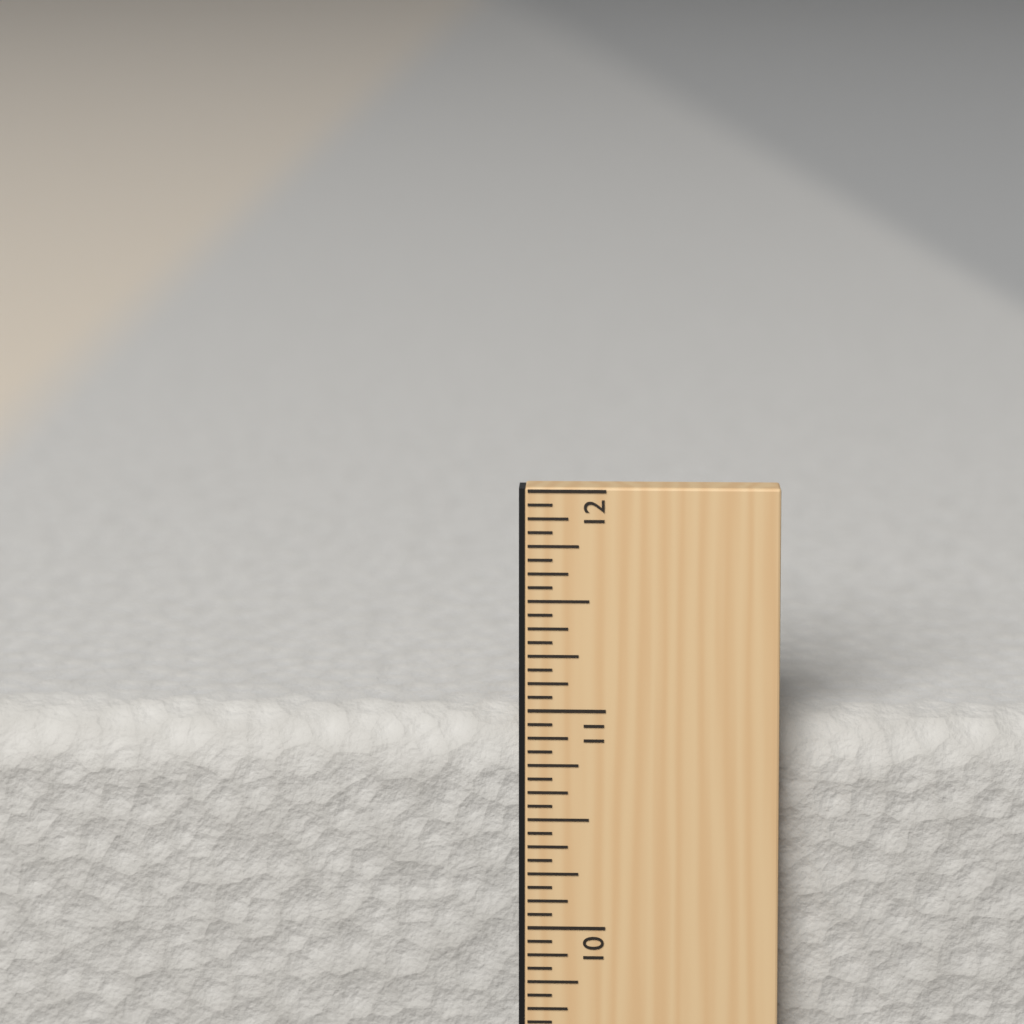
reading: 10.9375 in
